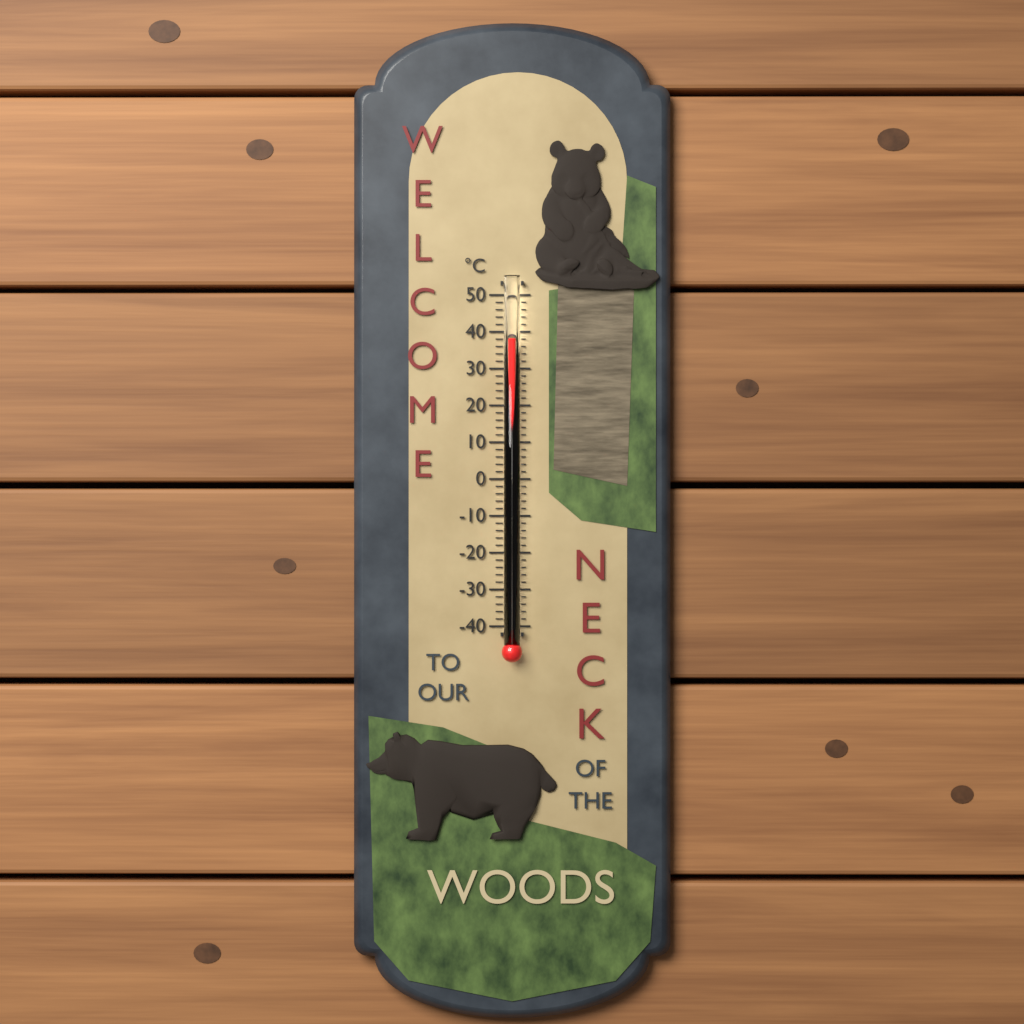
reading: 38 °C
